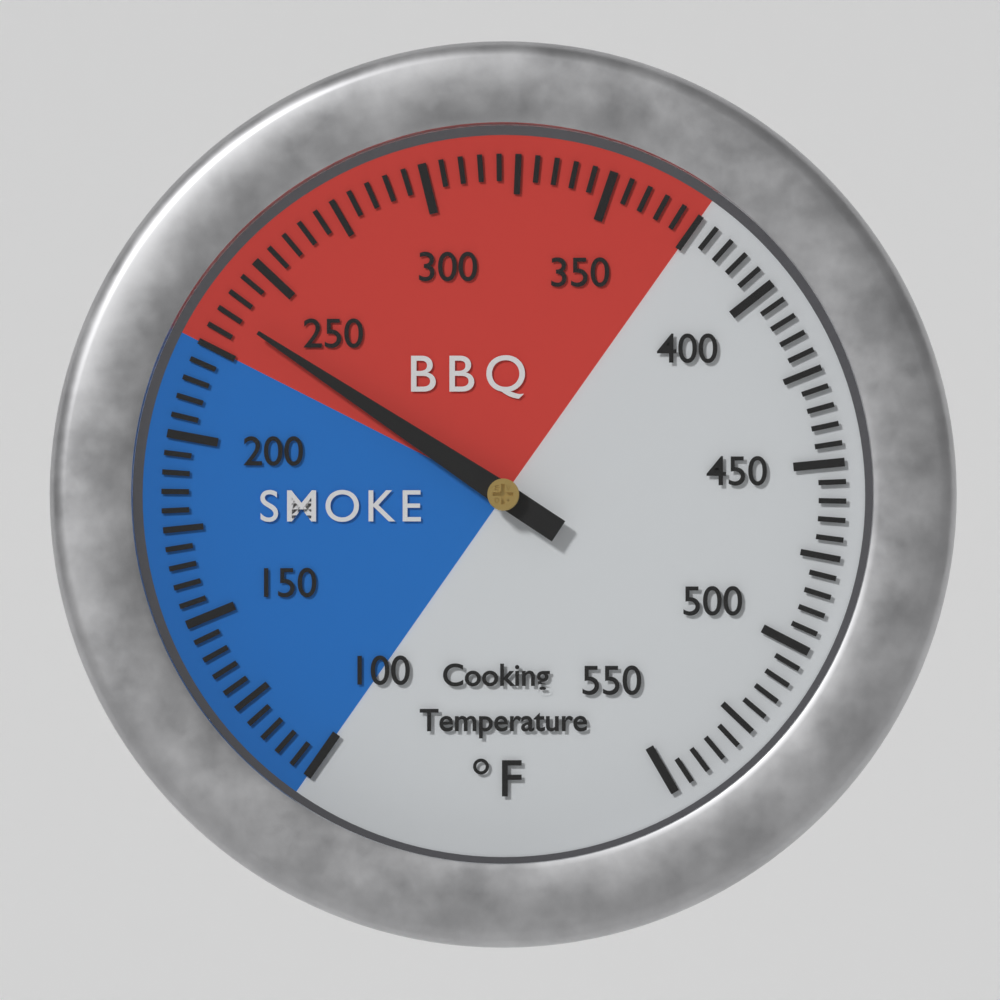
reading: 235 °F
